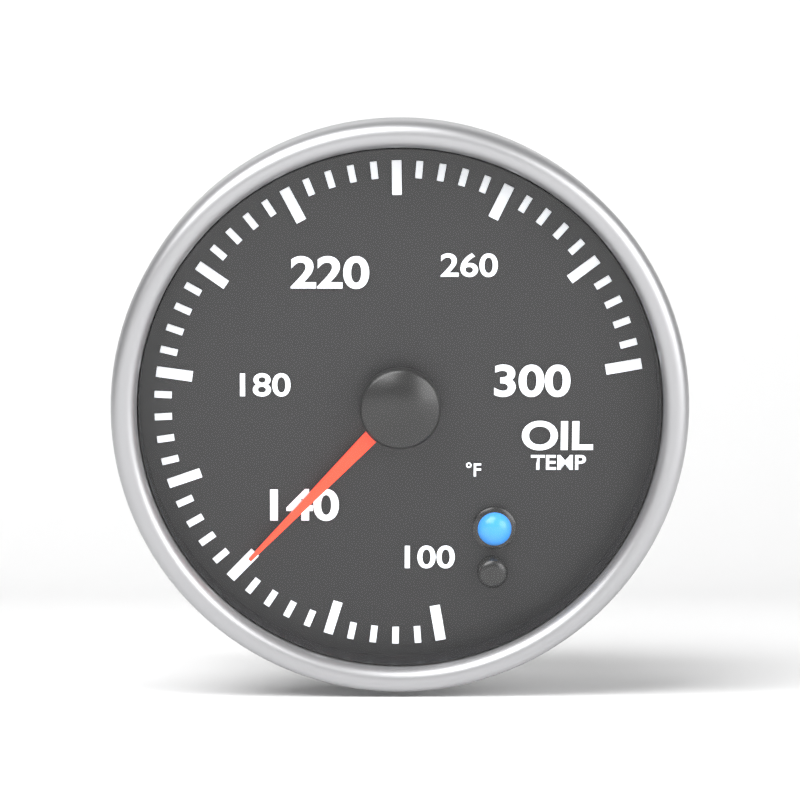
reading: 140 °F
